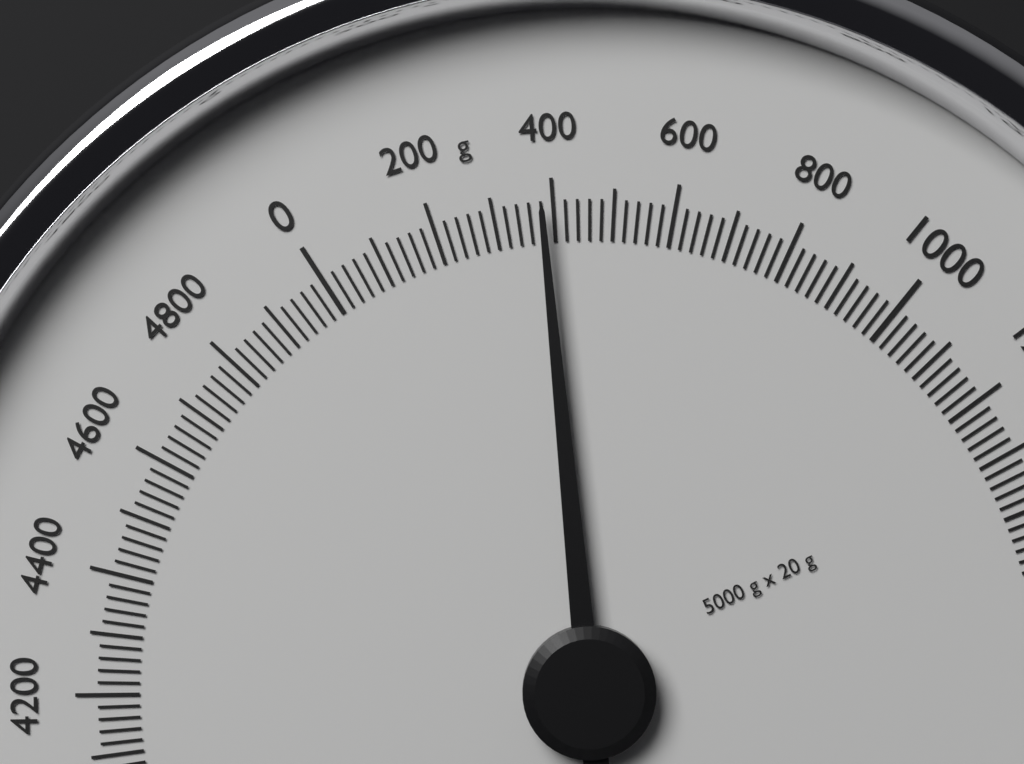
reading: 380 g
